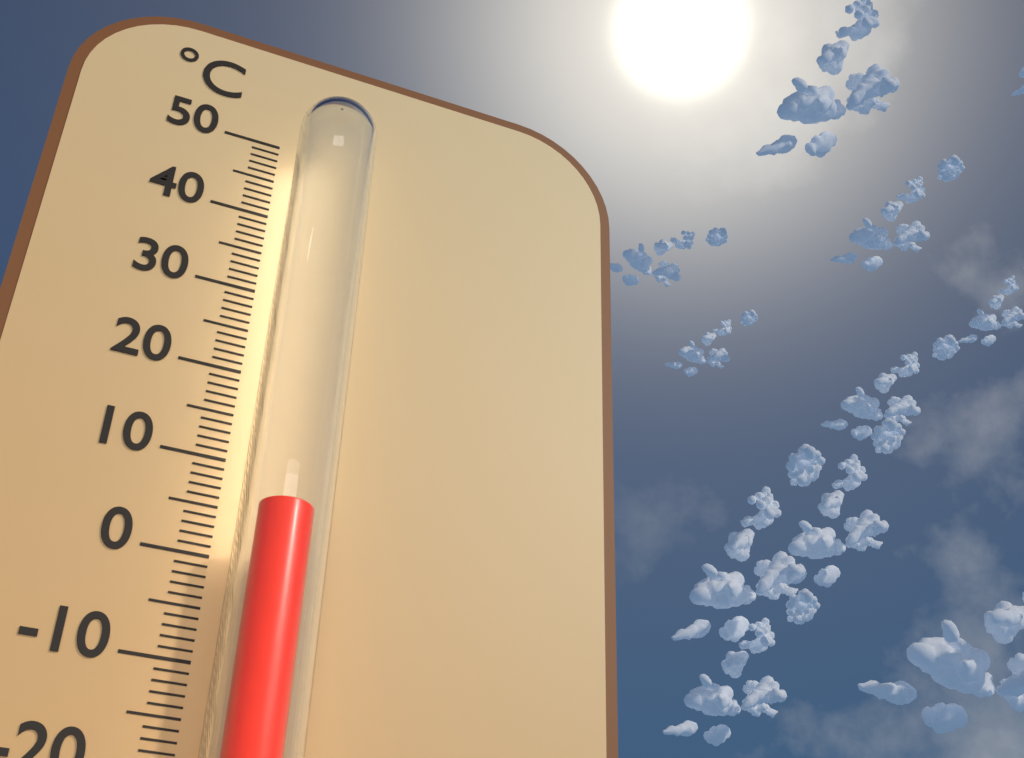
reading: 3 °C
